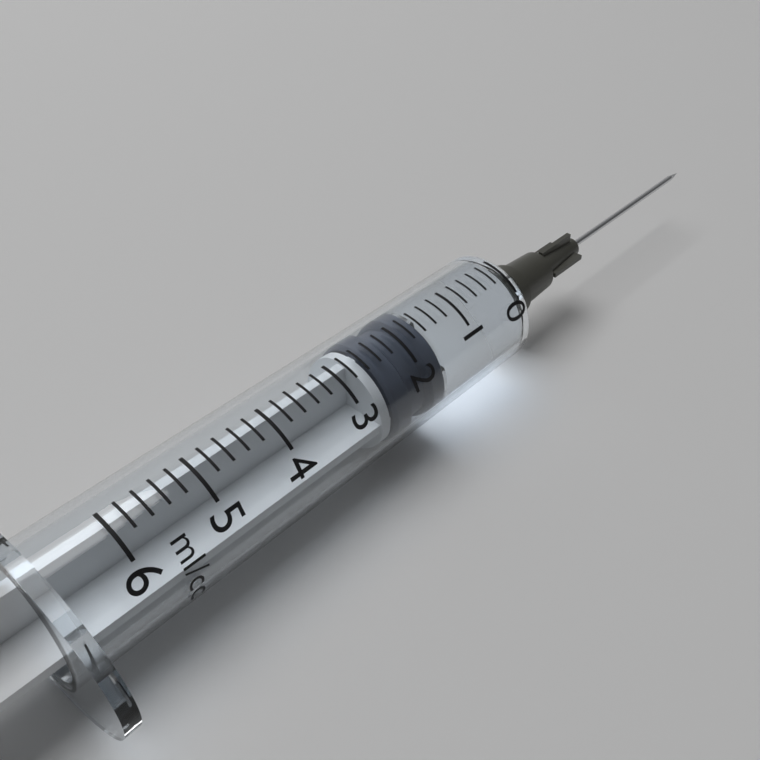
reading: 1.6 ml
